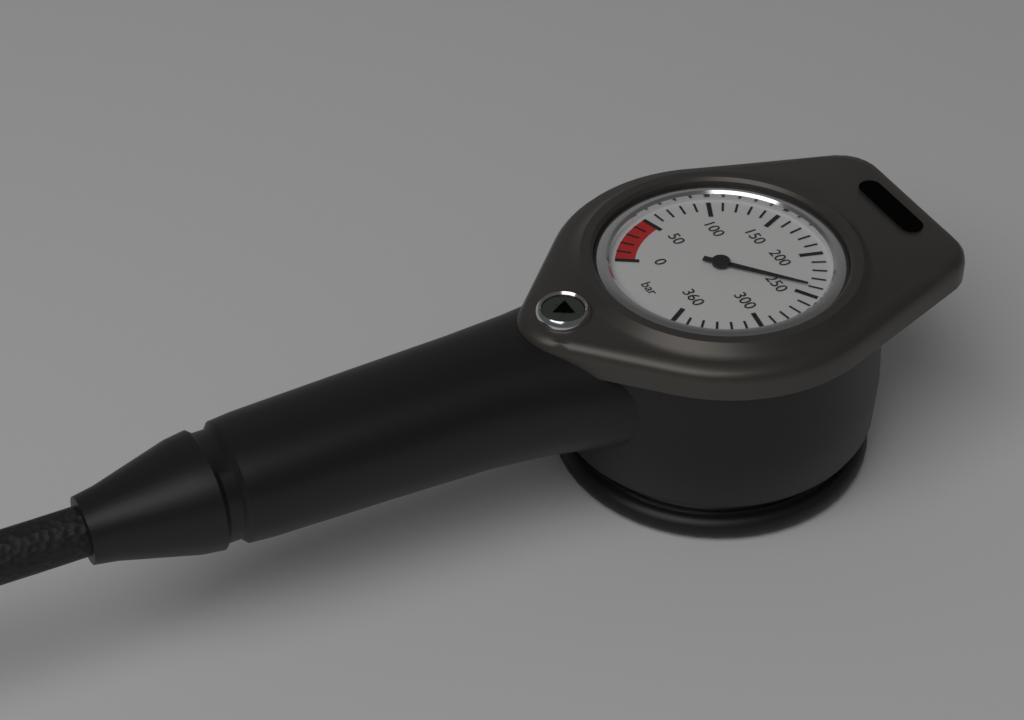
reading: 240 bar
